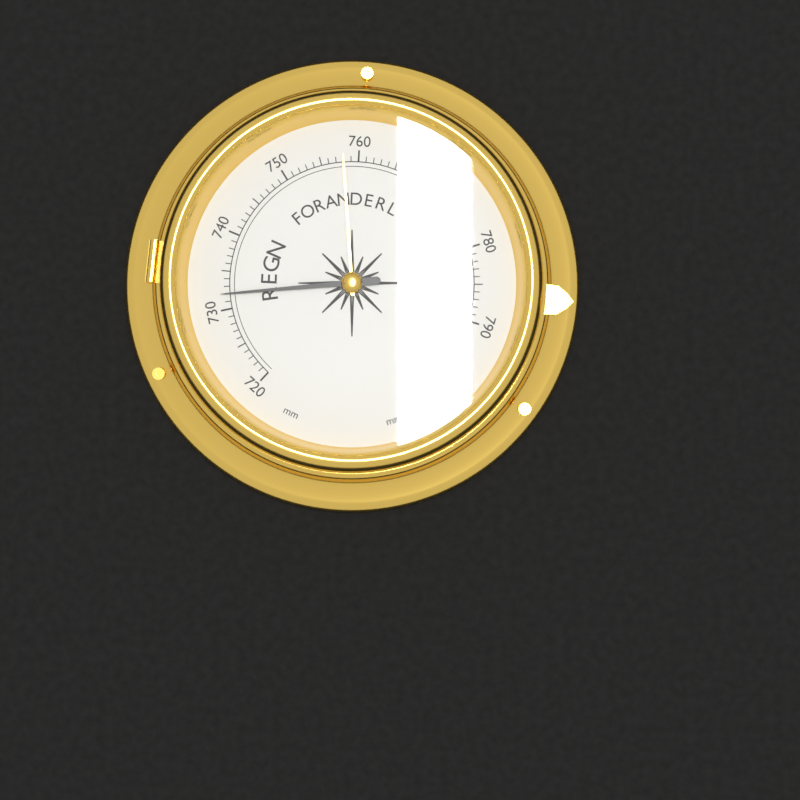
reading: 732 mm
